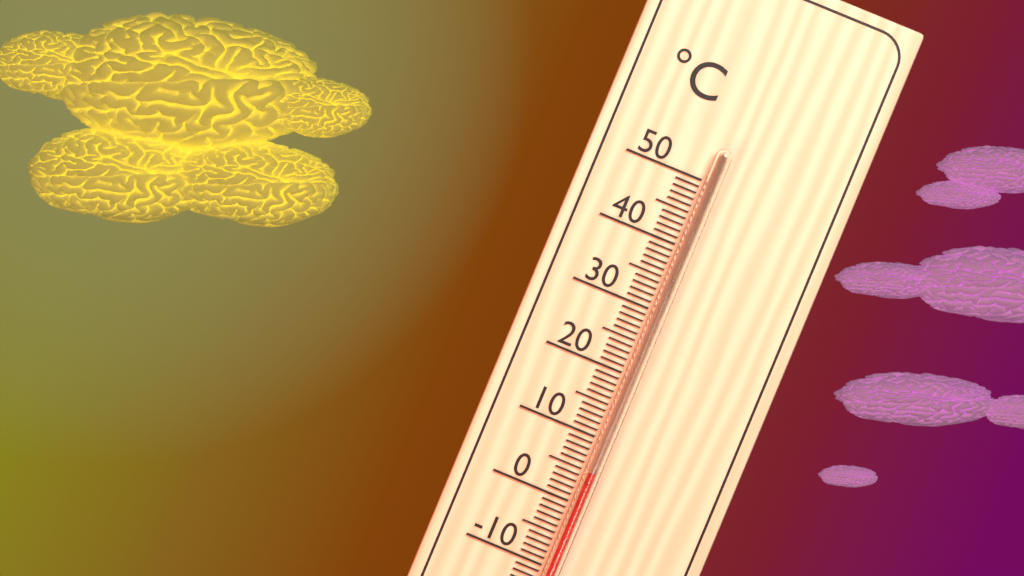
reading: 5 °C
